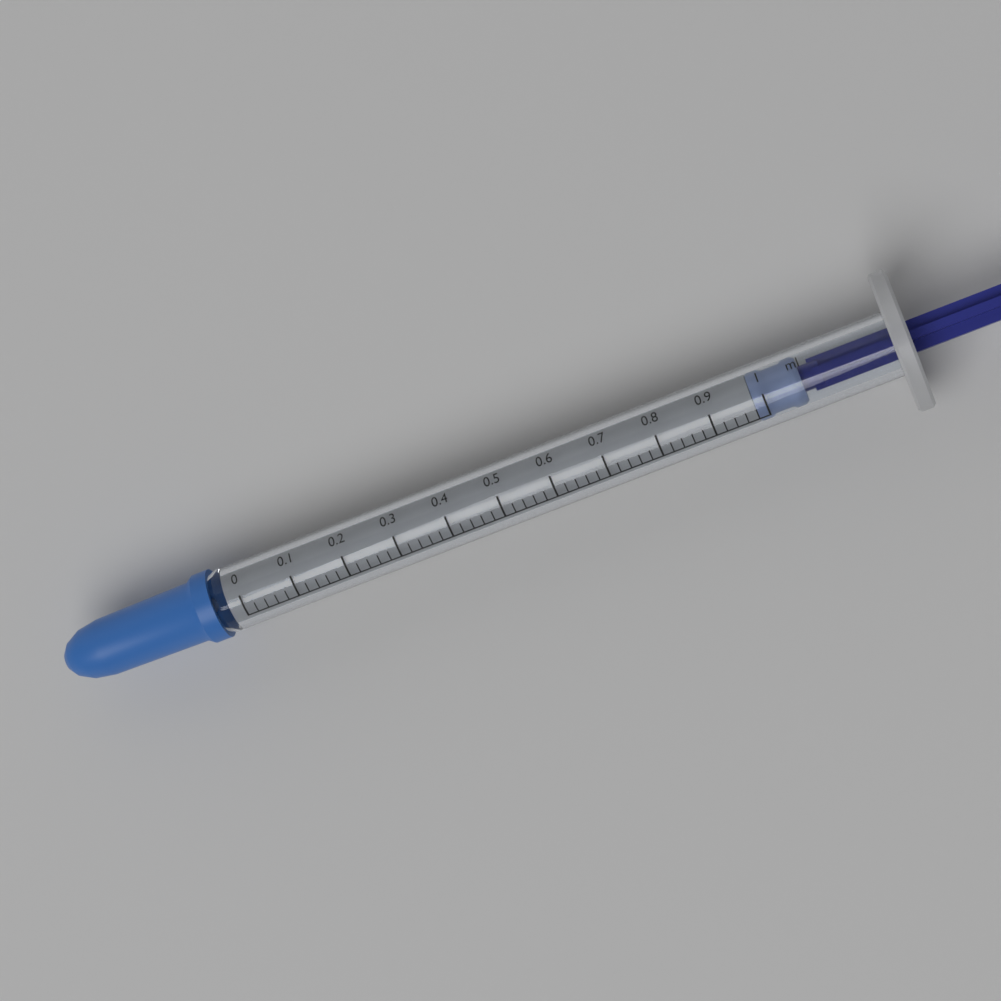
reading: 0.98 ml
